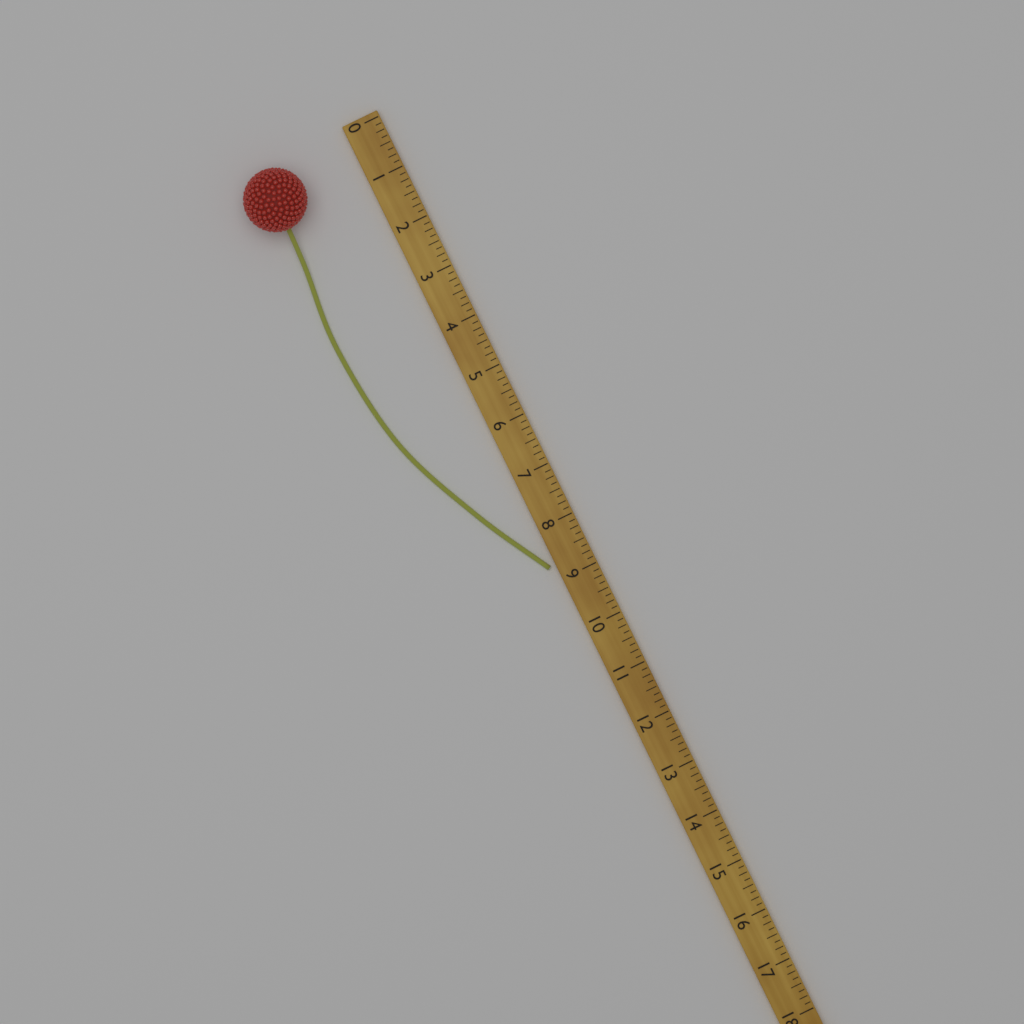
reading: 8.750 (no unit)
